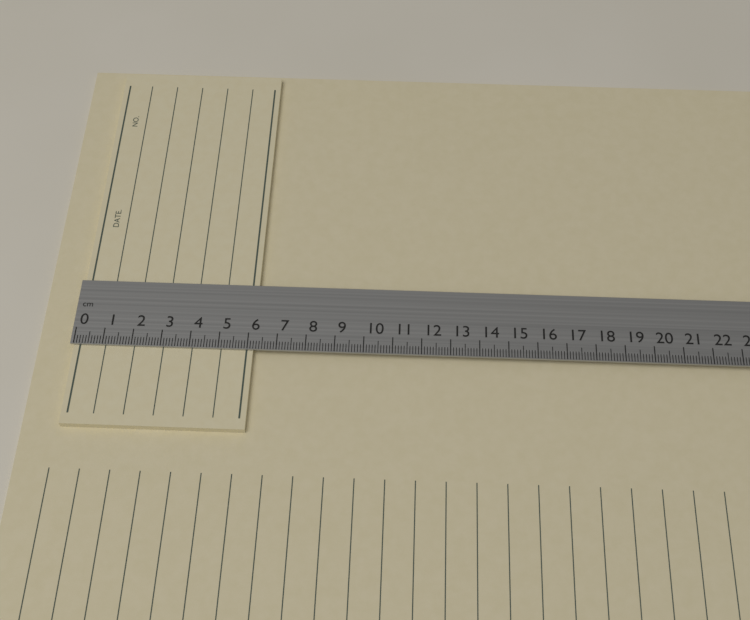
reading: 6.2 cm
